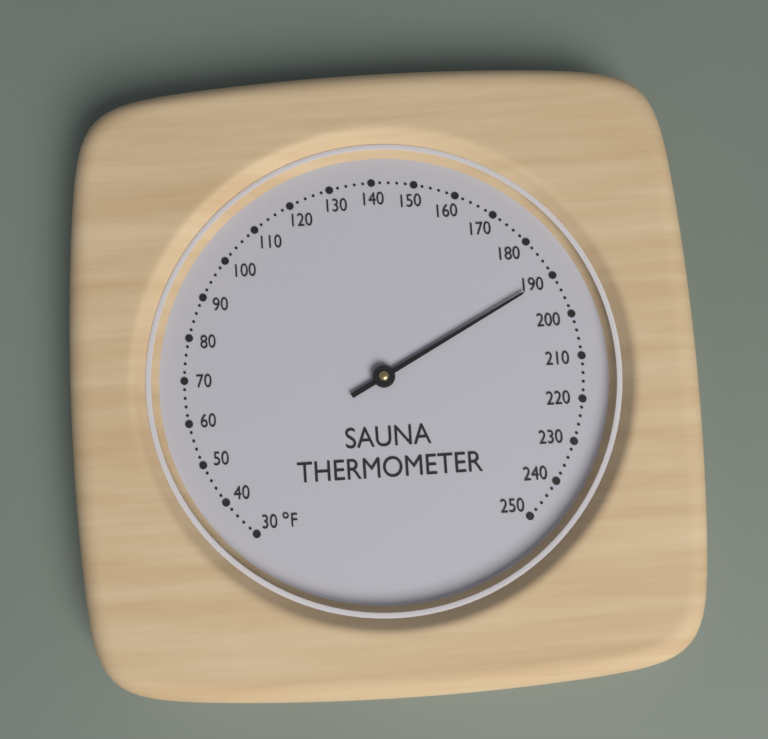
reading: 190 °F
